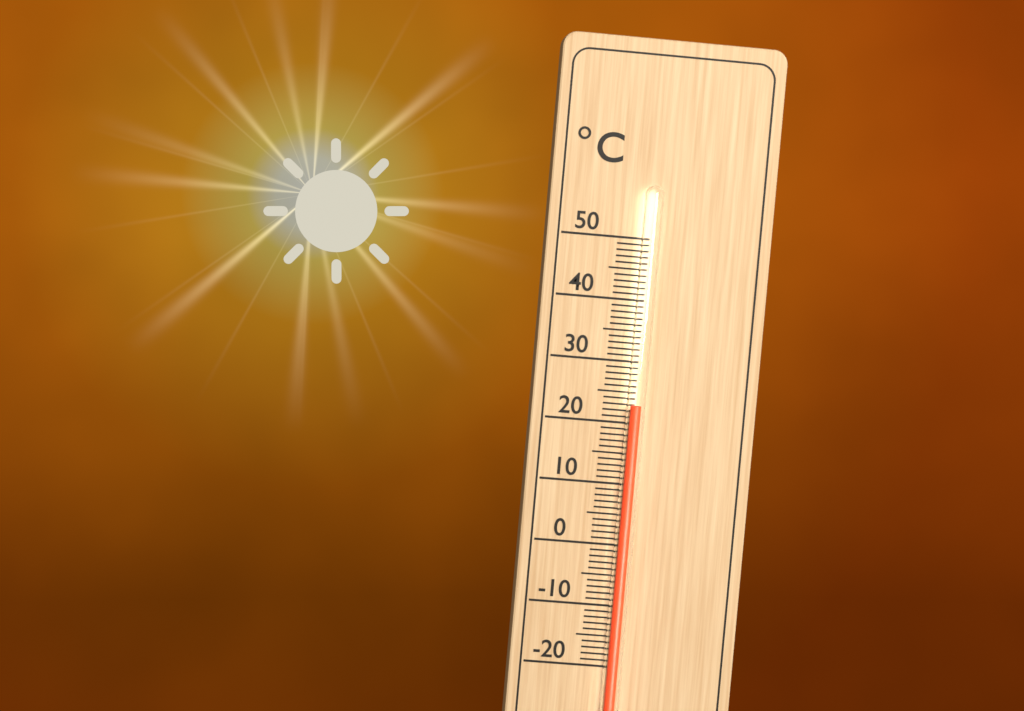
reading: 23 °C
